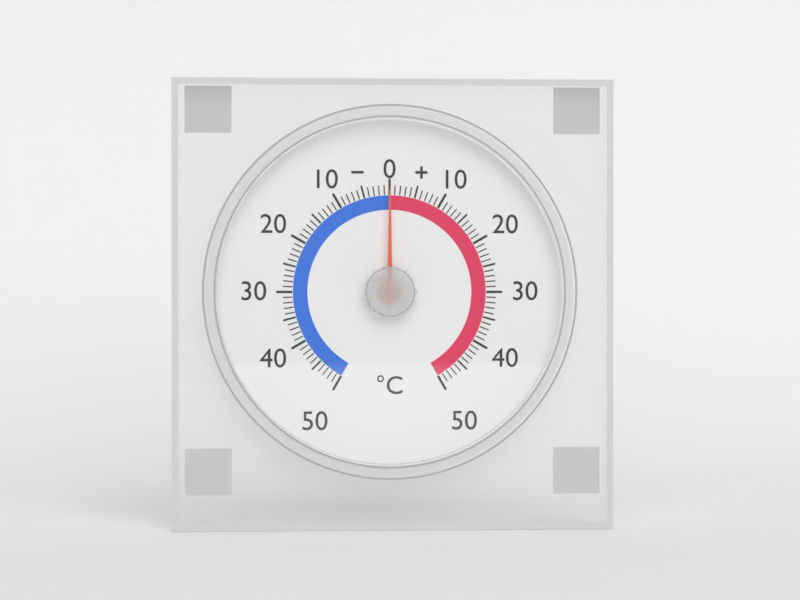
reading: 0 °C
